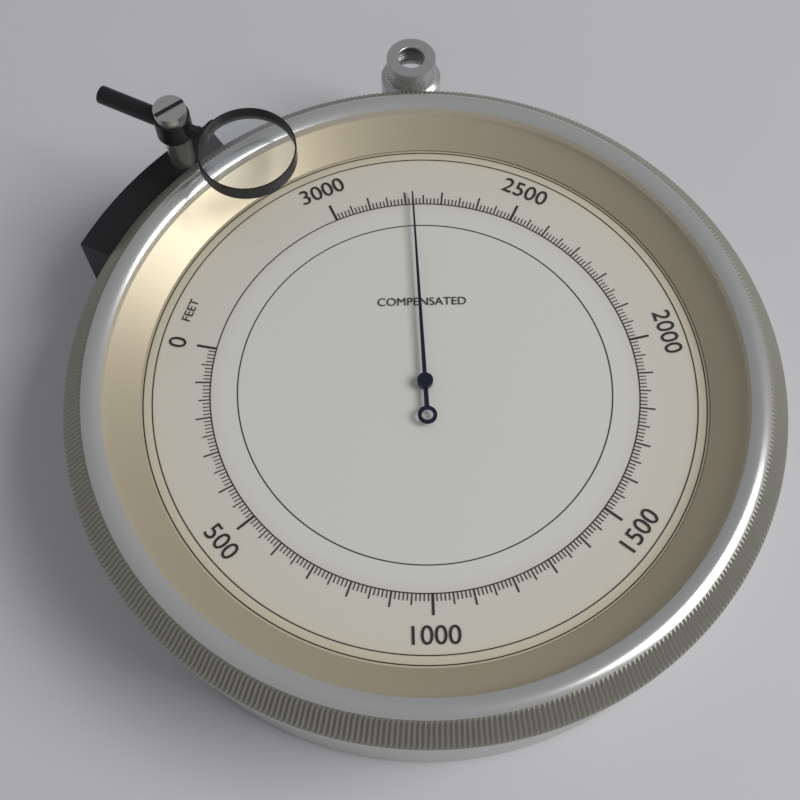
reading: 2780 feet
